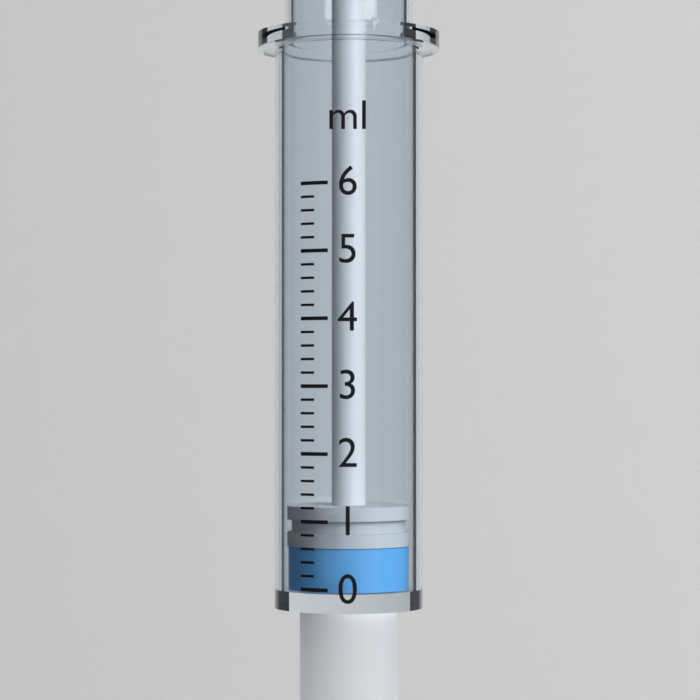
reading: 0.6 ml
